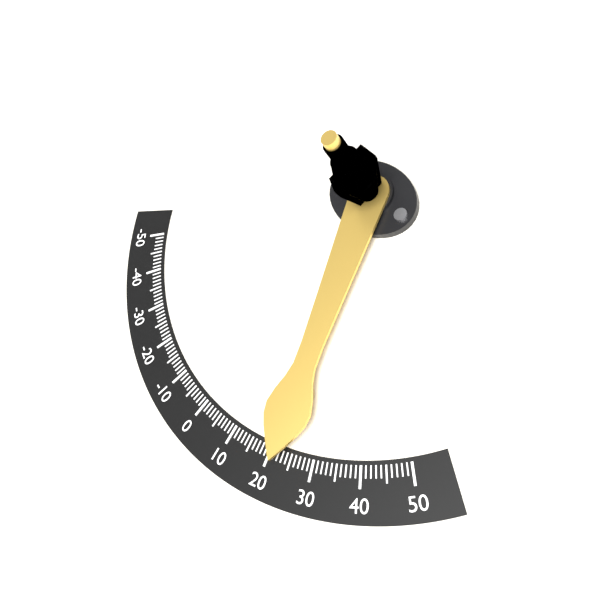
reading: 22 (no unit)
